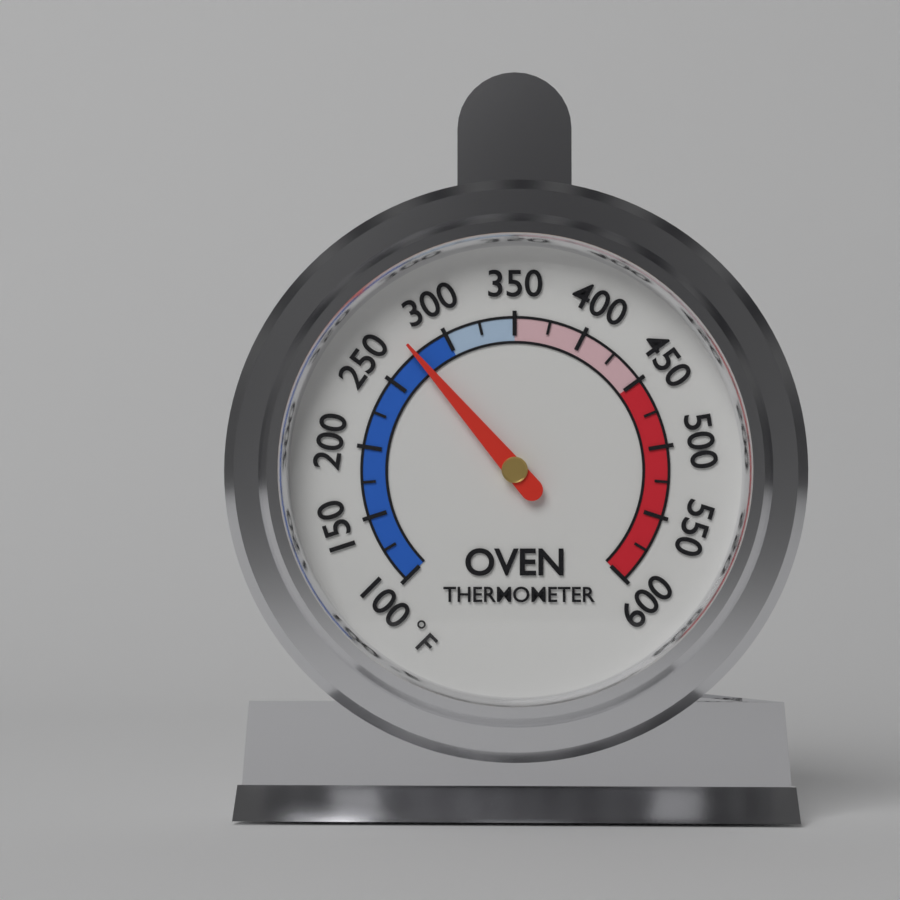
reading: 275 °F
